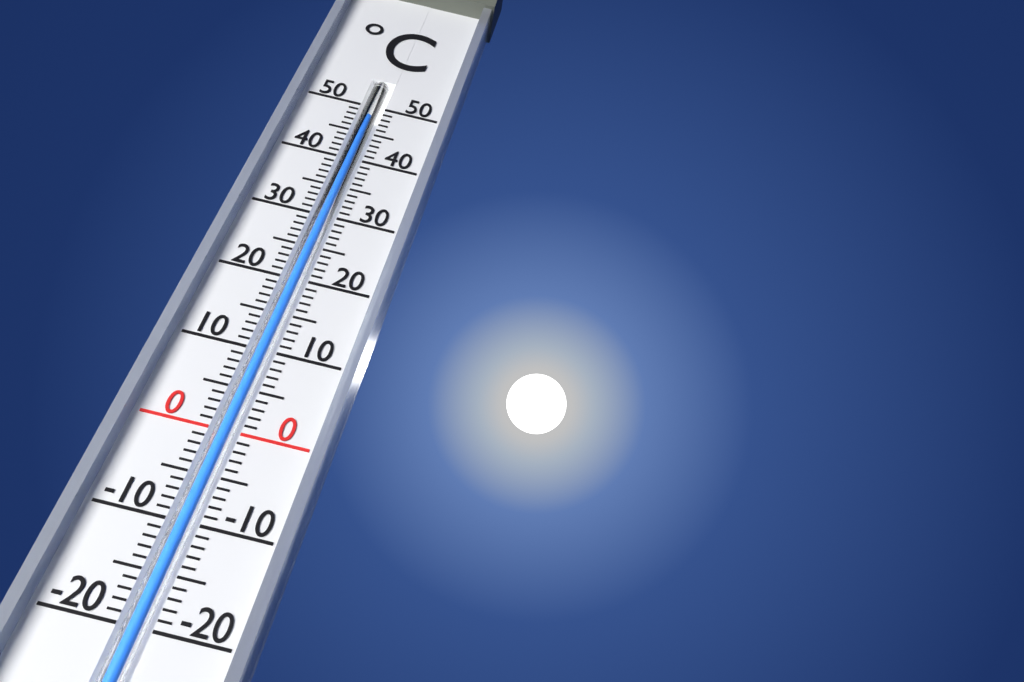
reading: 48 °C
